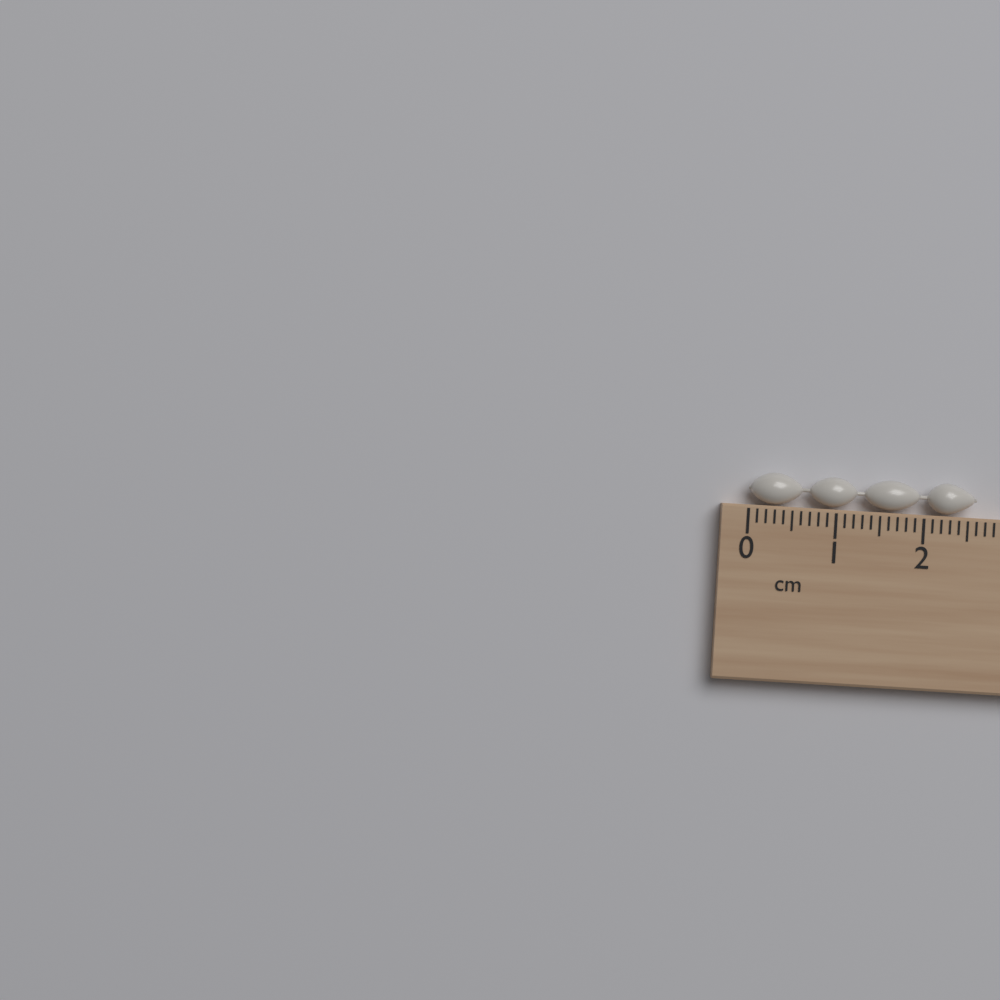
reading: 2.6 cm
